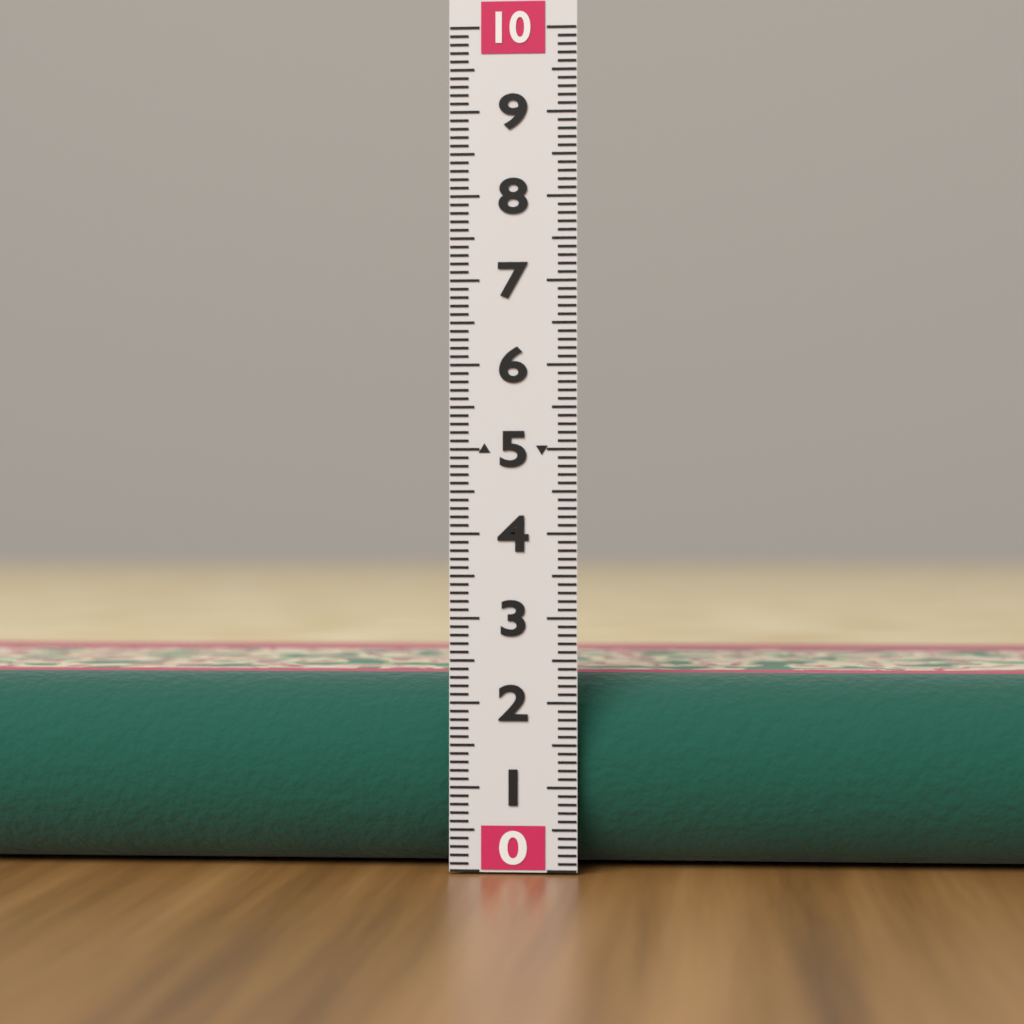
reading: 2.3 (no unit)
